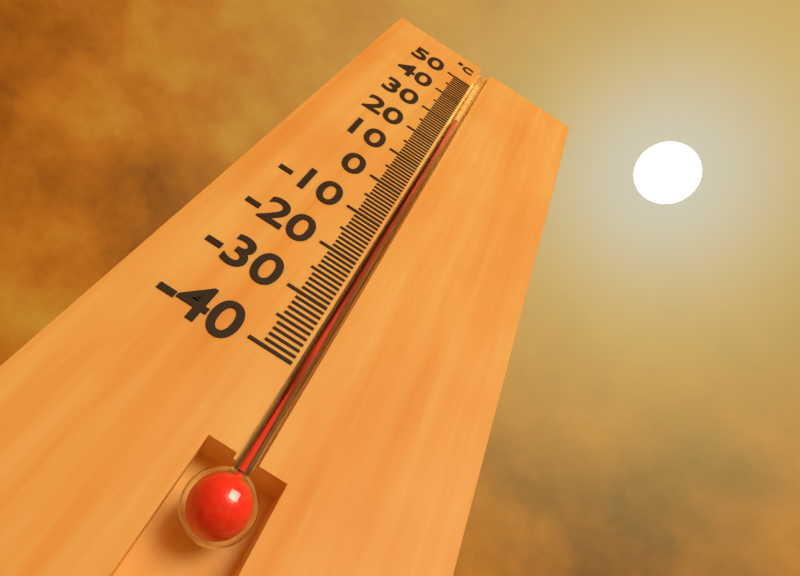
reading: 32 °C
